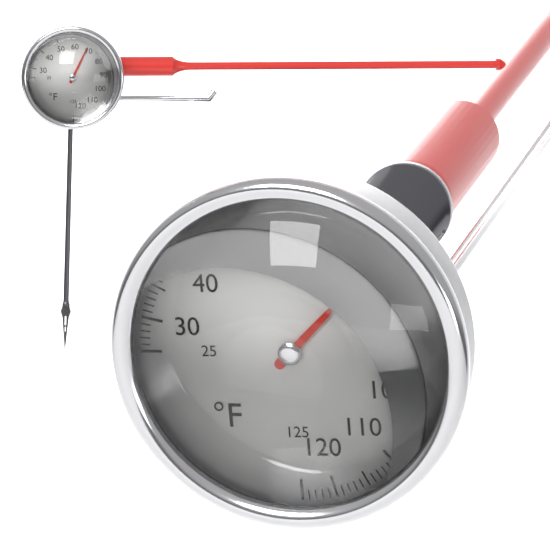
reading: 75 °F
